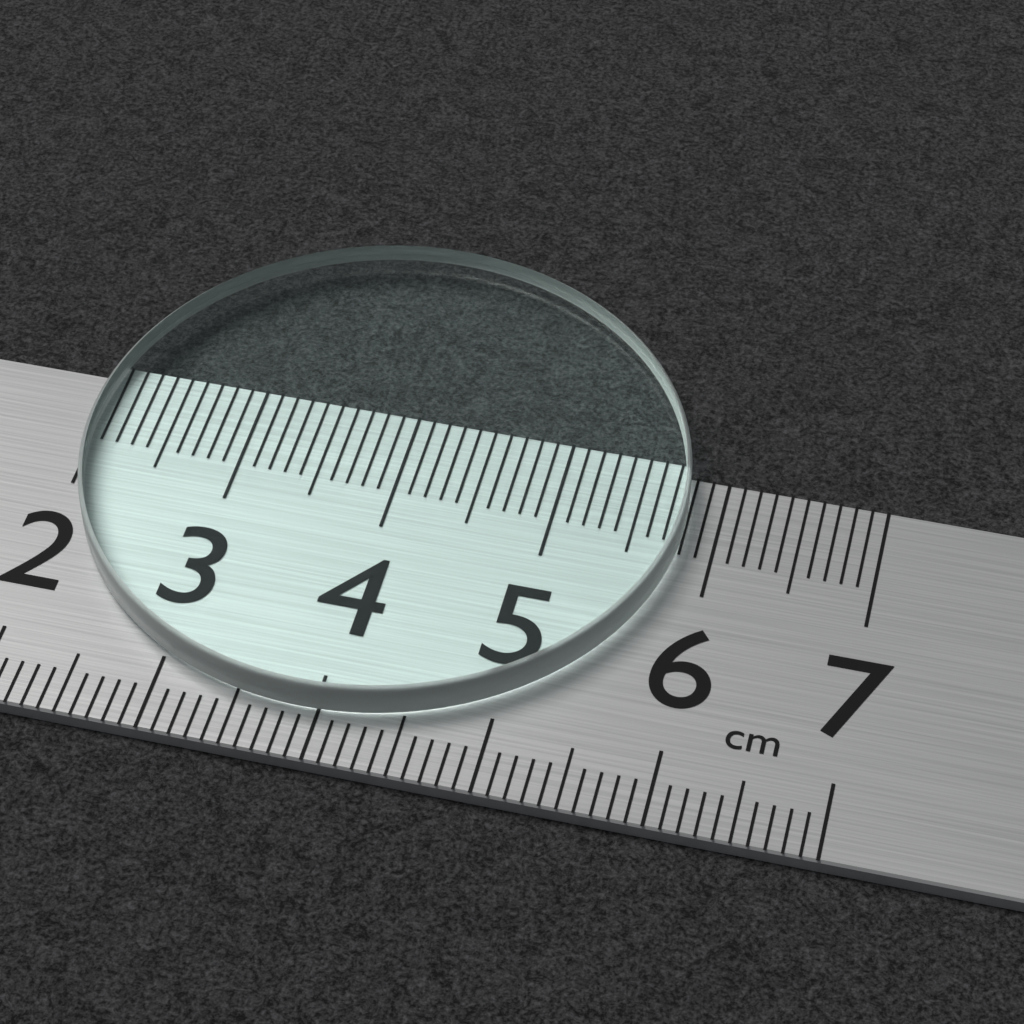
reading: 5.8 cm
